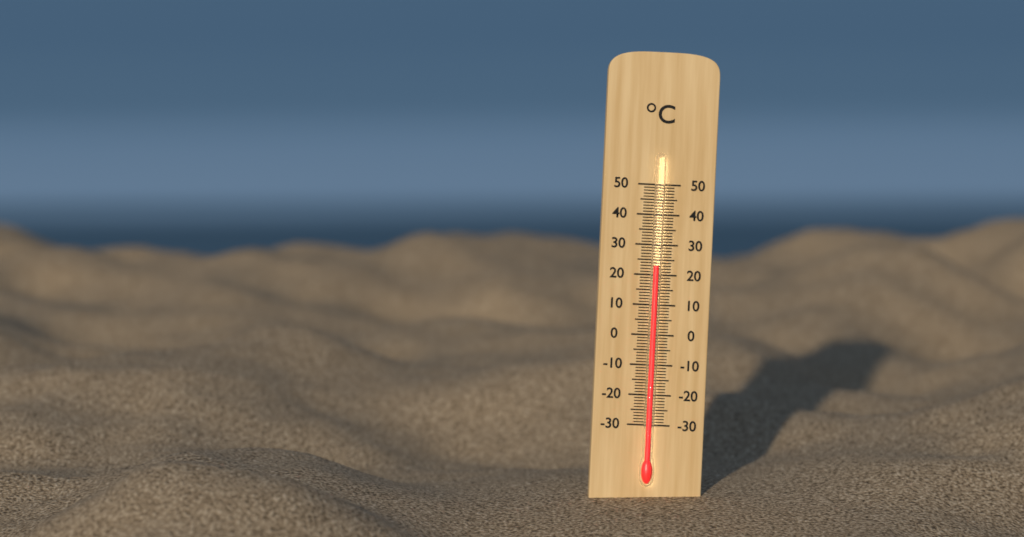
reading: 23 °C
